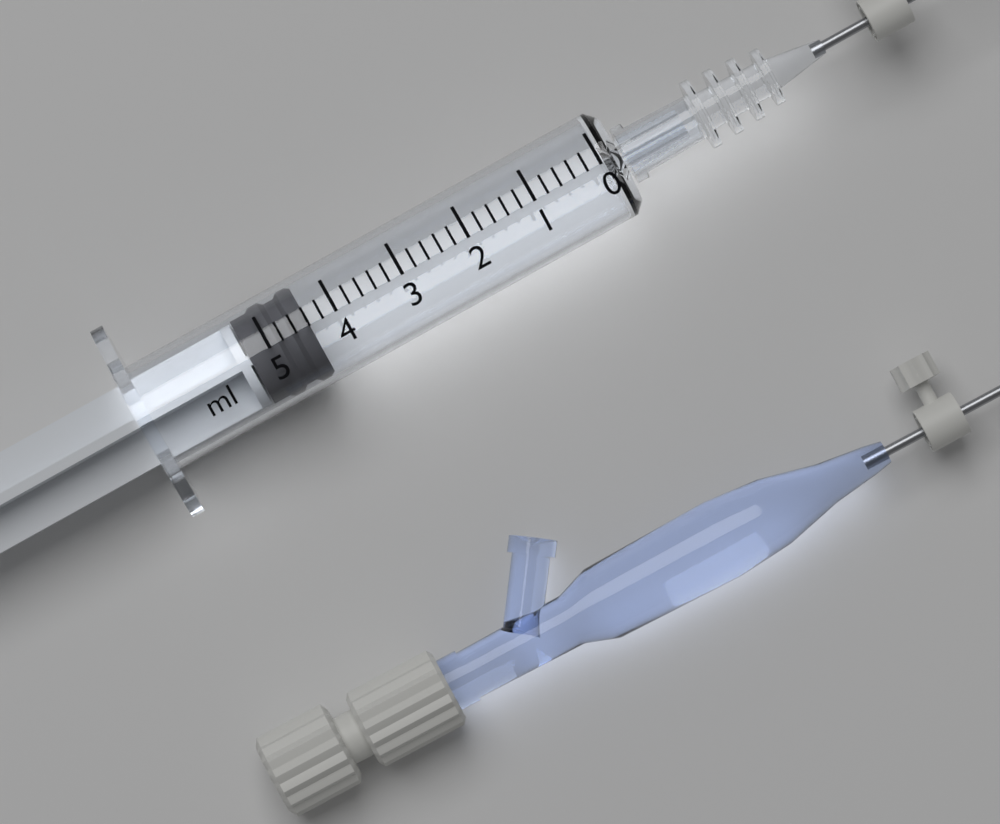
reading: 4.4 ml
